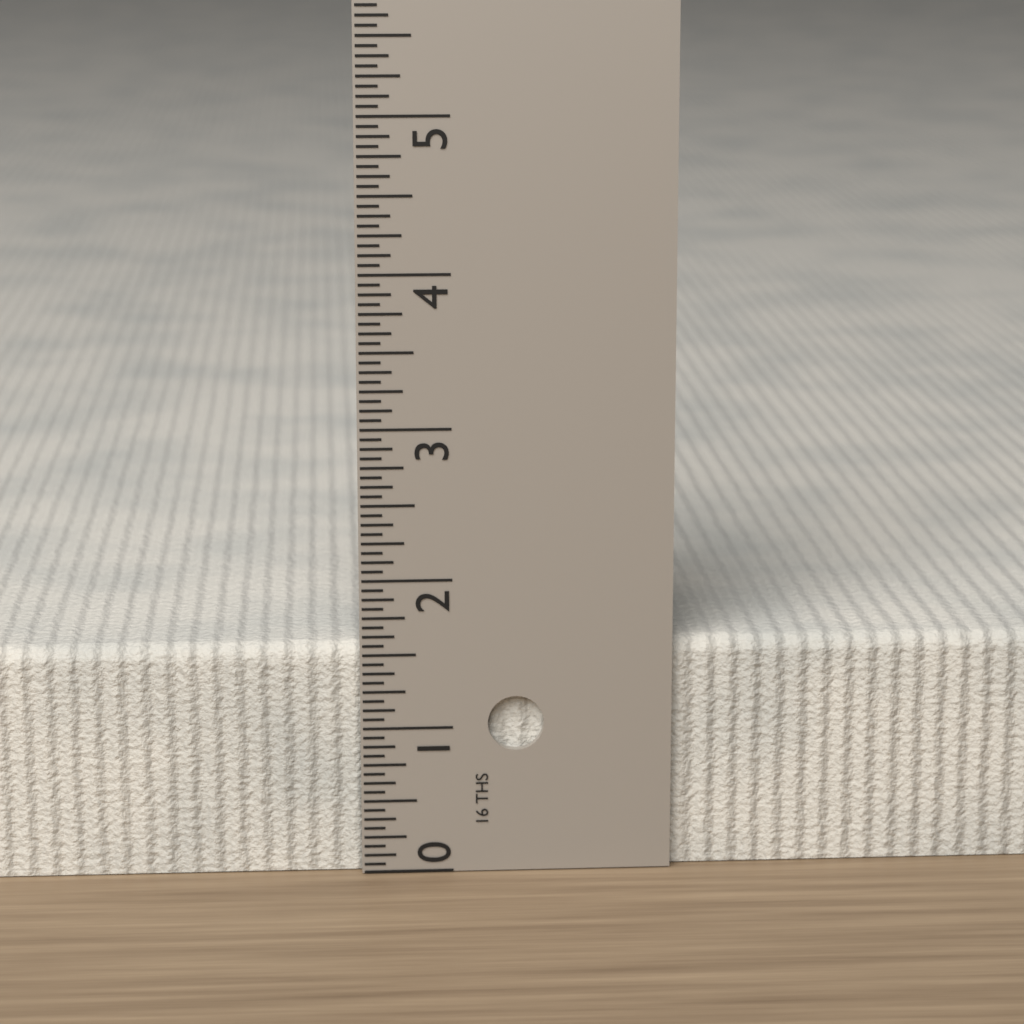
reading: 1.5625 in
